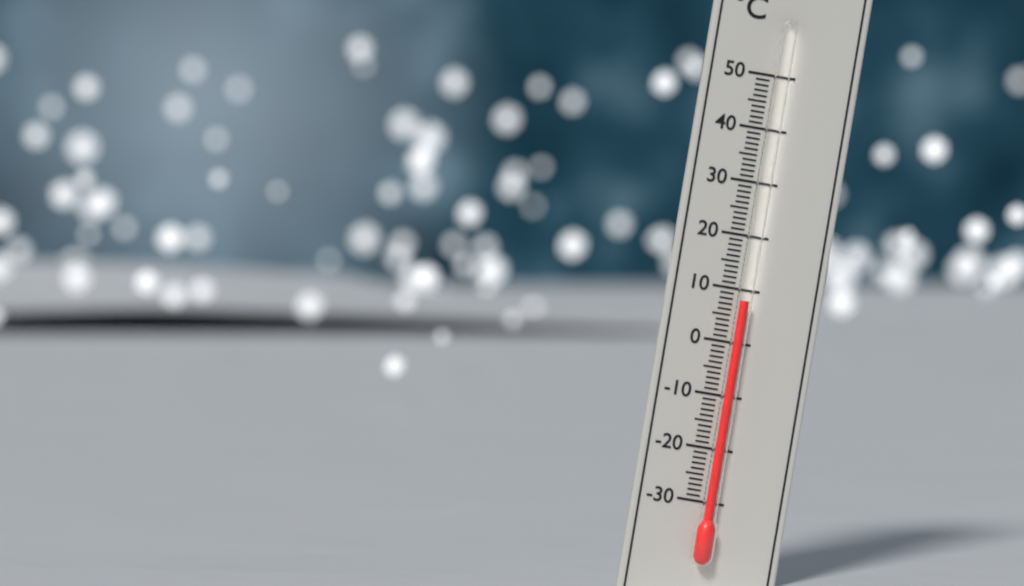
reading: 8 °C
